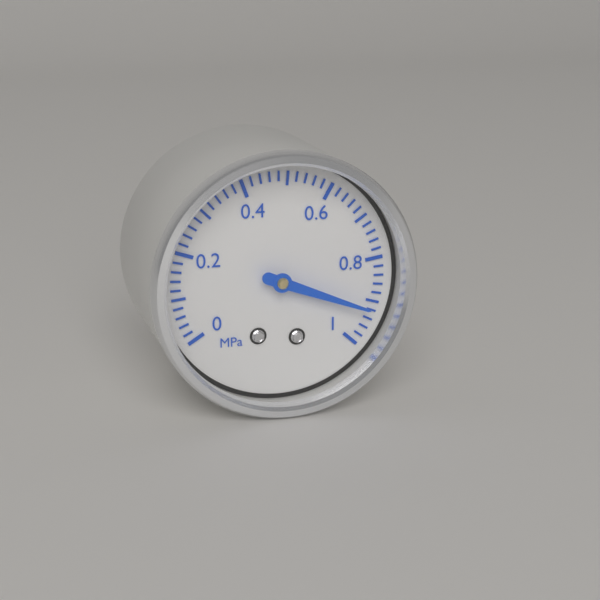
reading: 0.92 MPa
